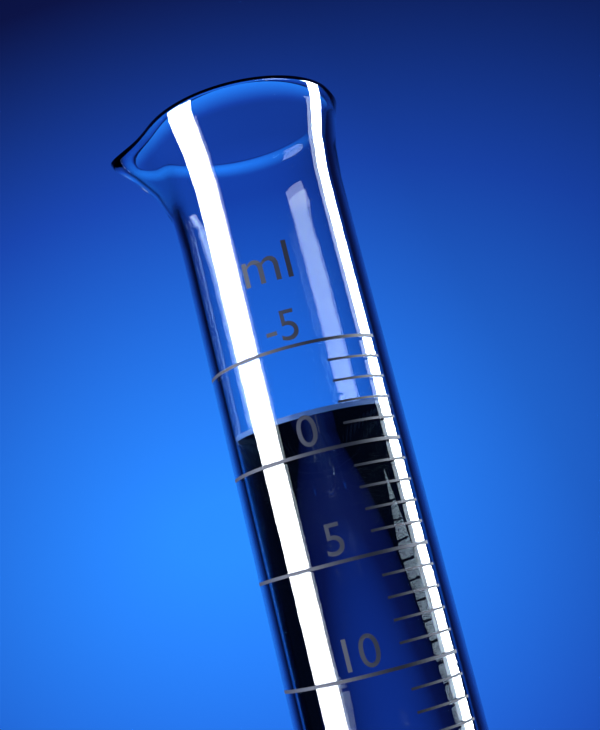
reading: -2 ml
